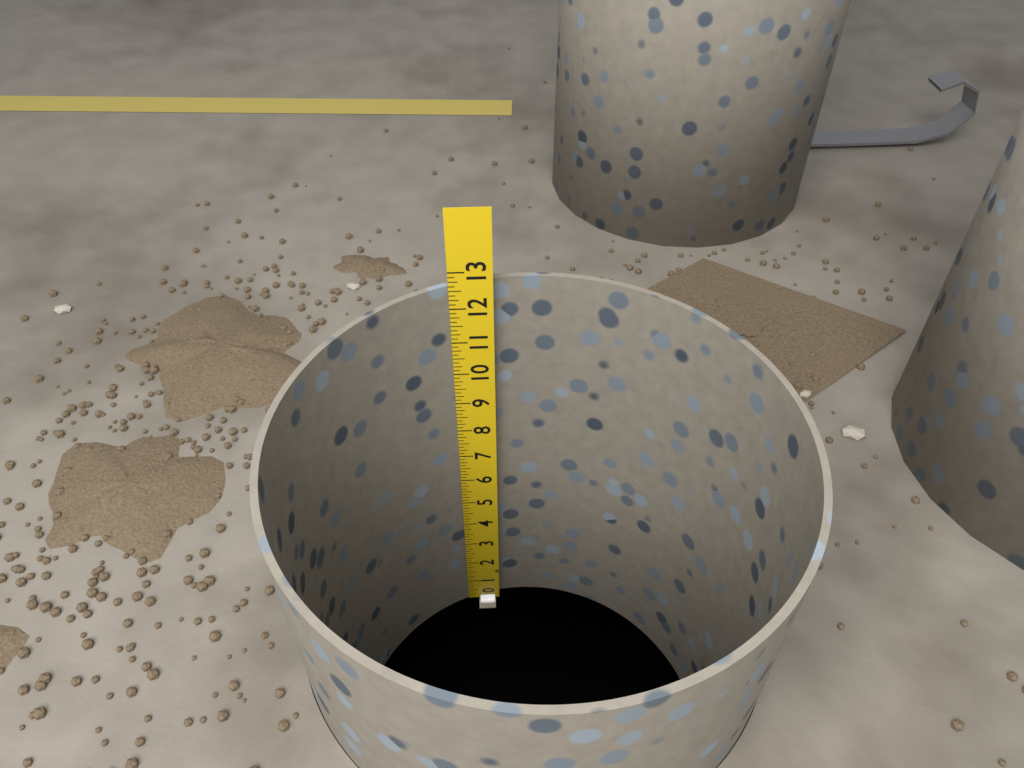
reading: 12.625 in
